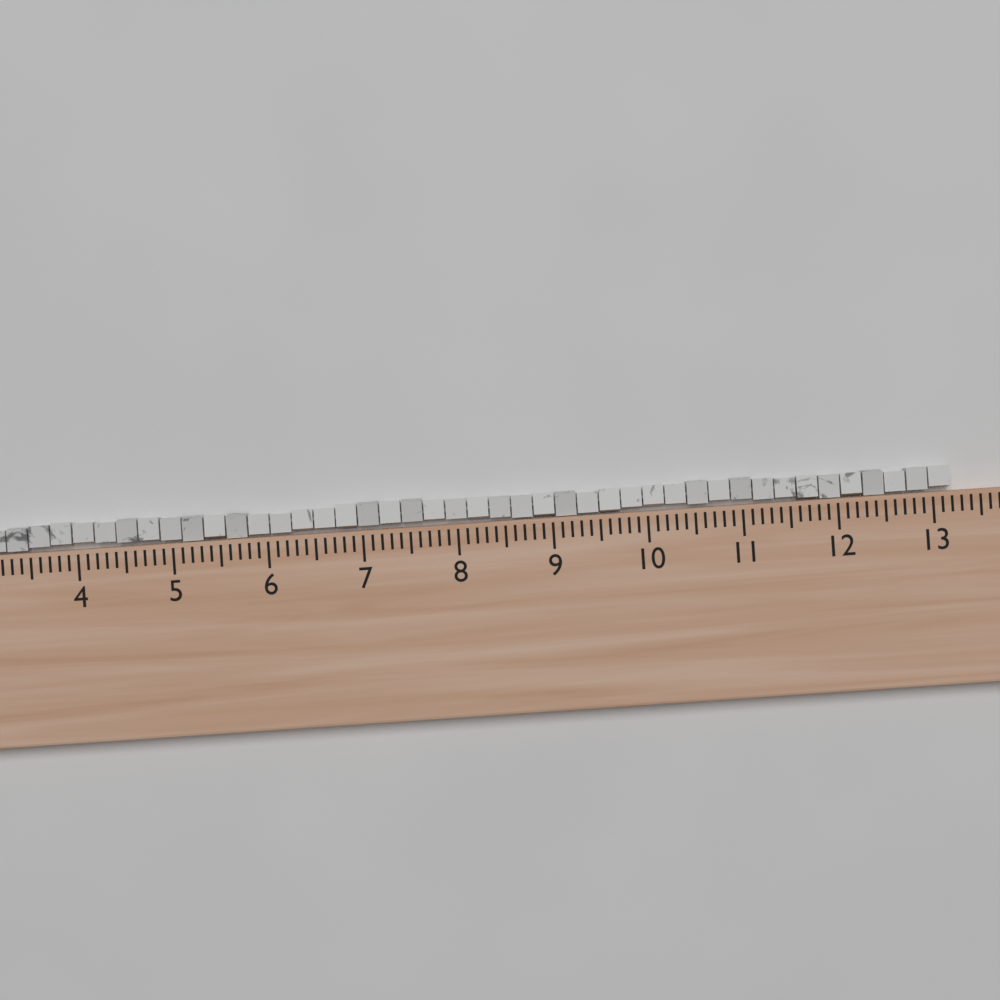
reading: 13.2 (no unit)
